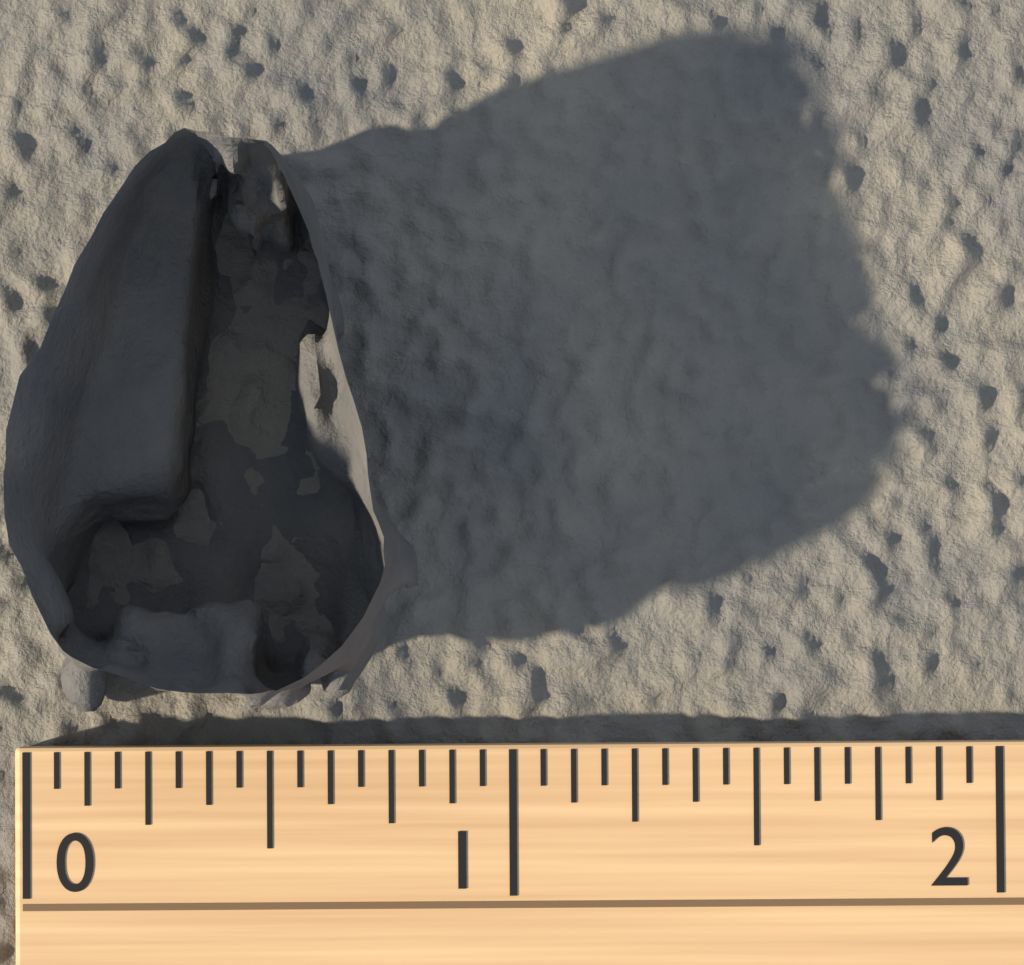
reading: 0.8125 (no unit)
